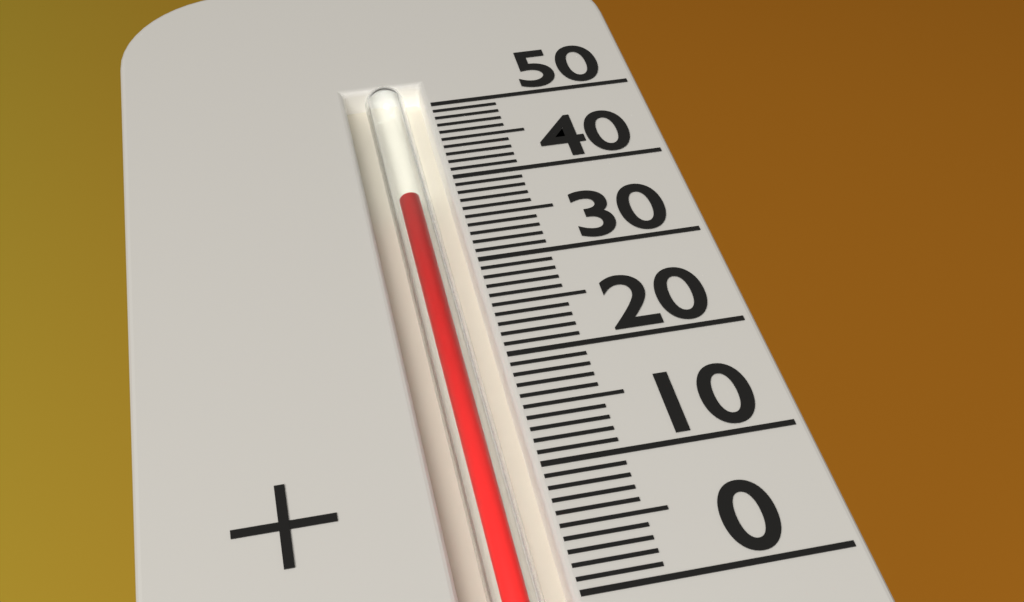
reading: 38 (no unit)
